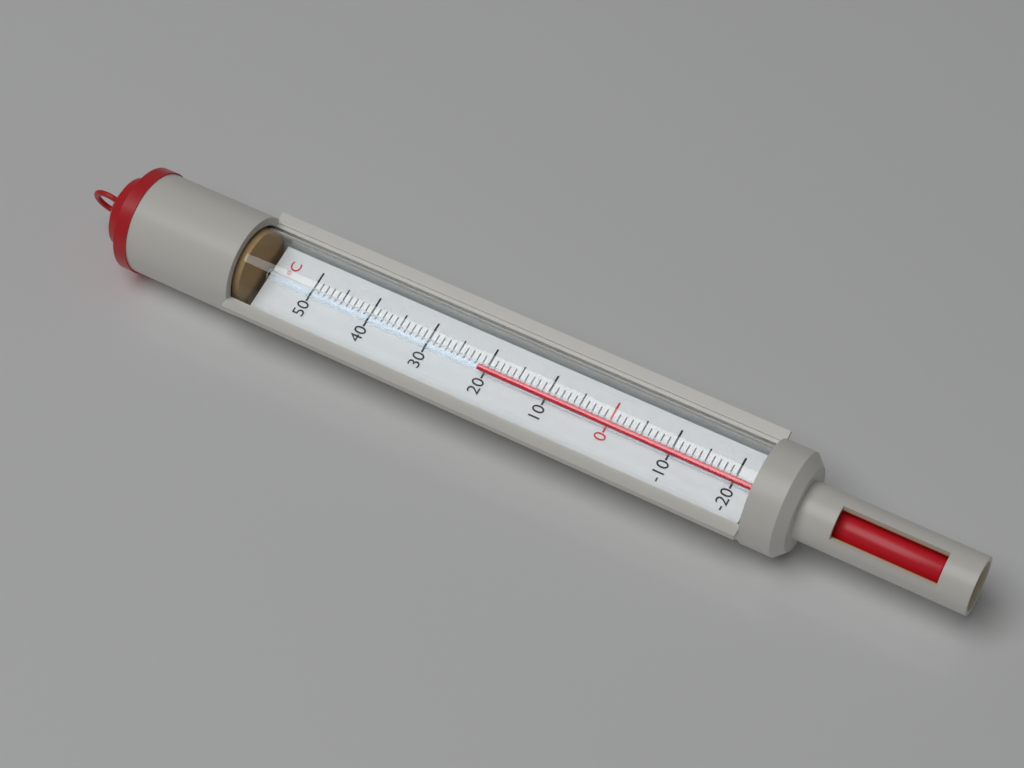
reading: 21 °C
